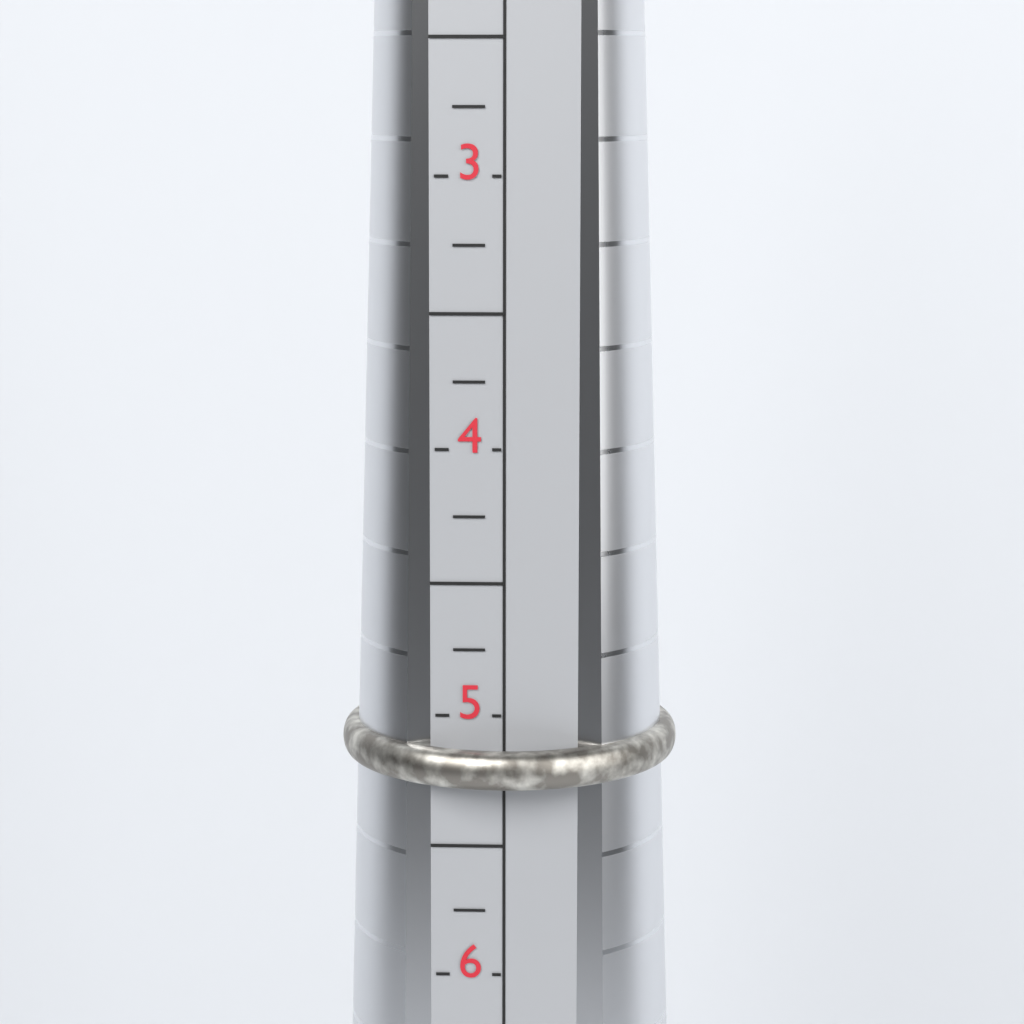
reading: 5.25 (no unit)
